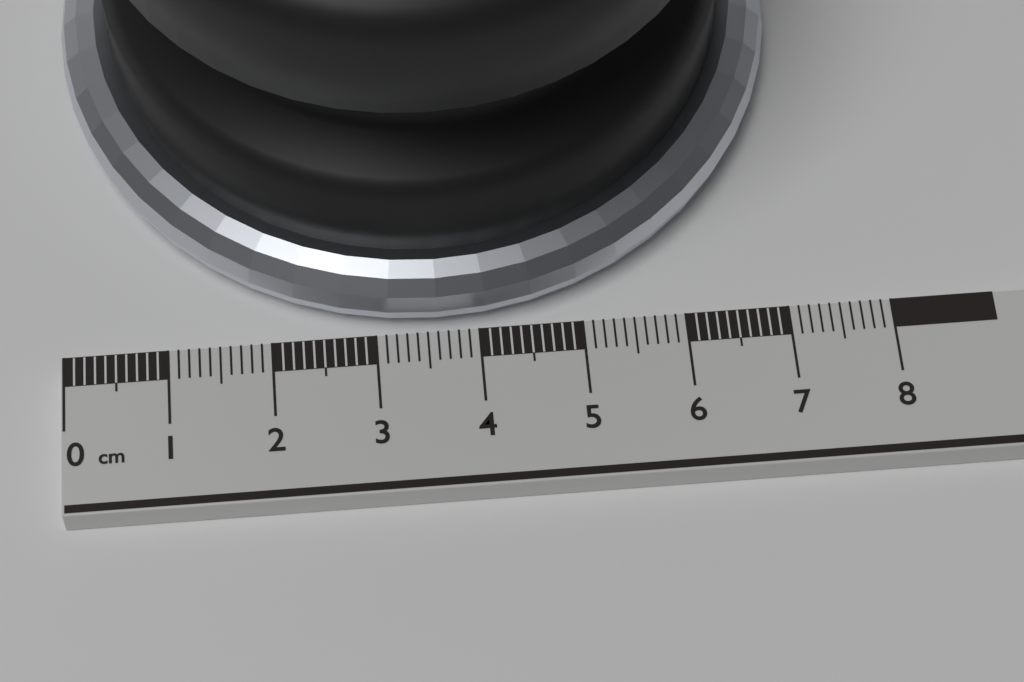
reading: 7.2 cm
